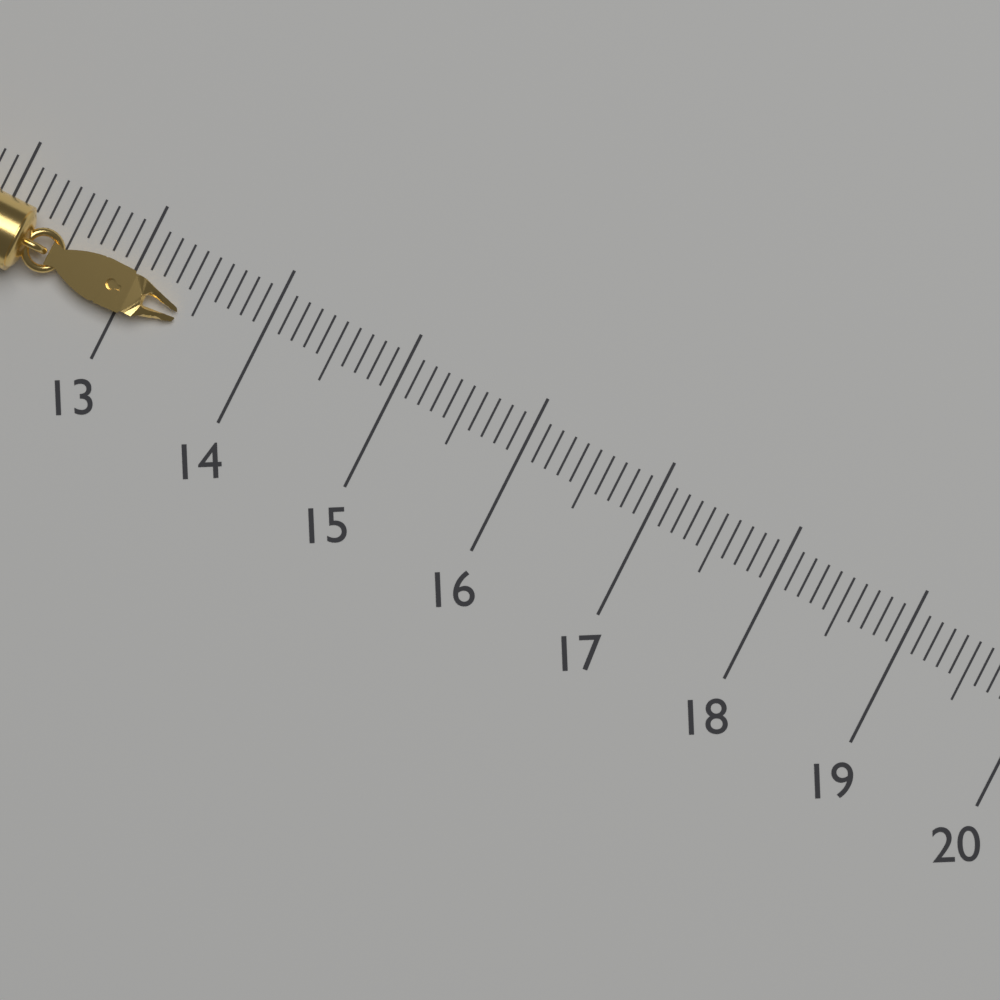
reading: 13.4 (no unit)
